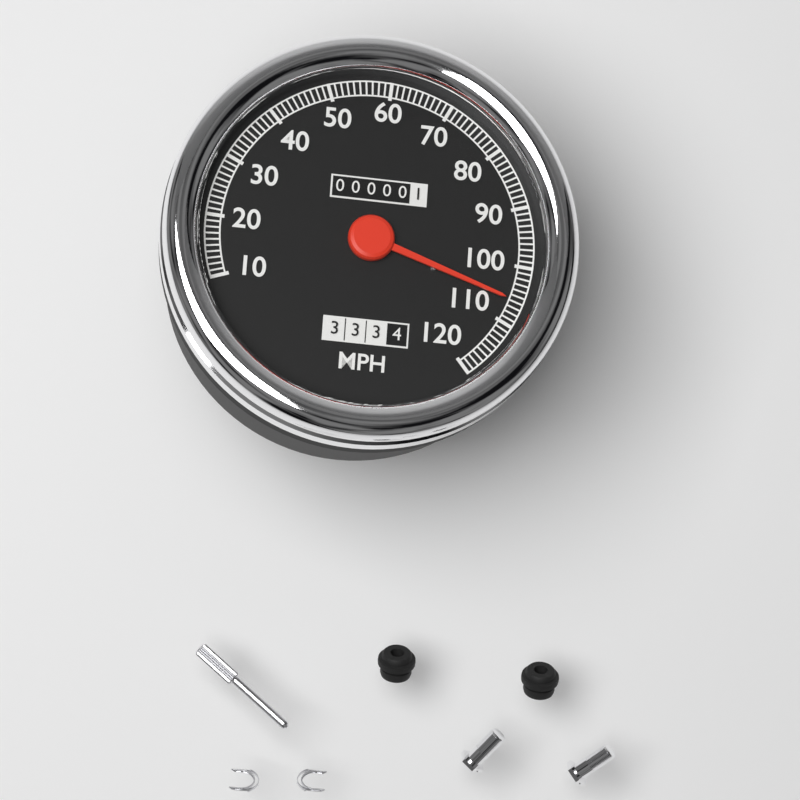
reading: 106 MPH
